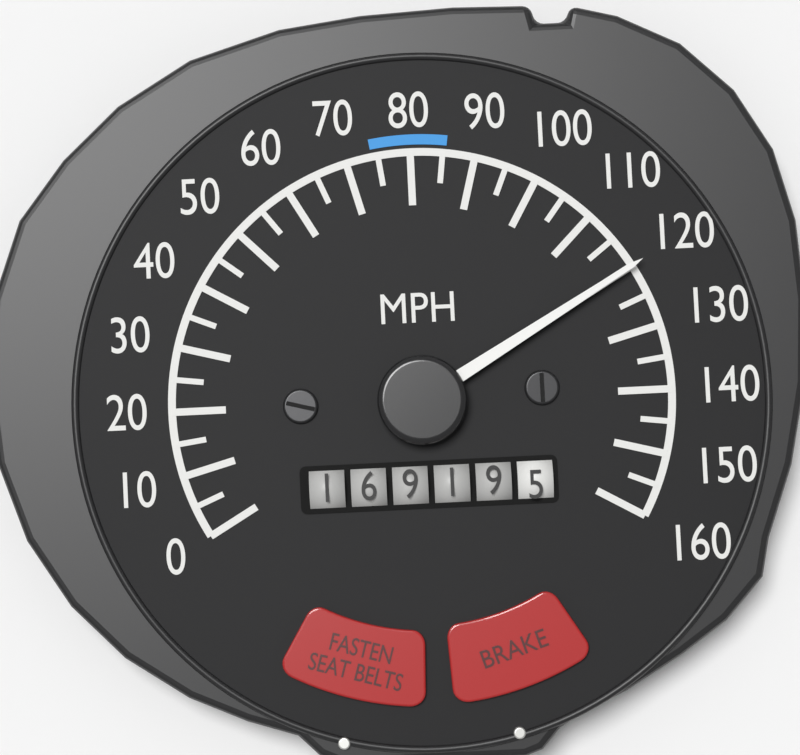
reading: 120 MPH
